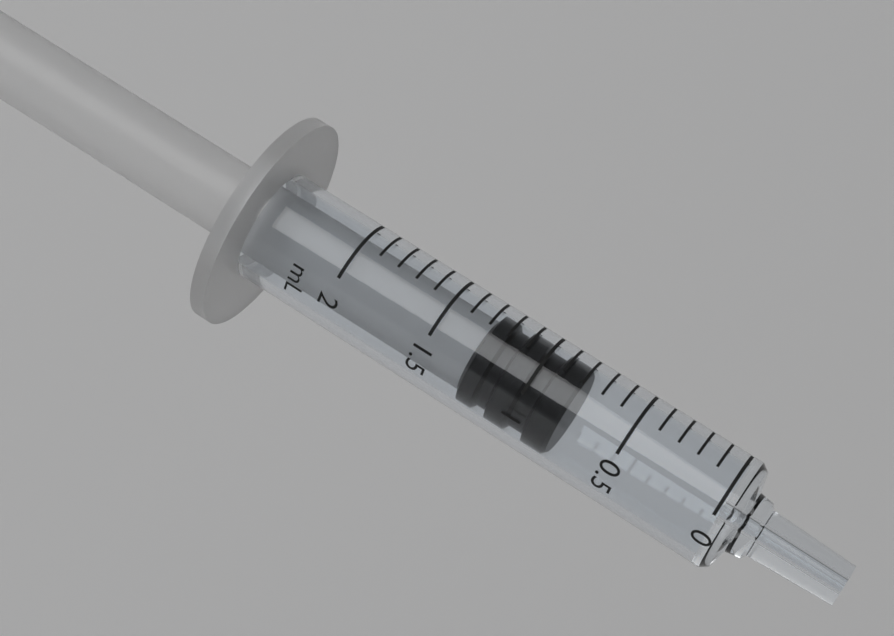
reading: 0.8 mL
